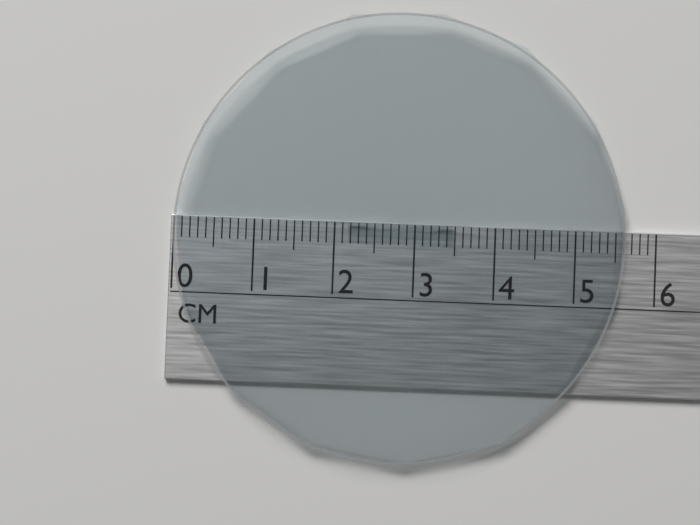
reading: 5.6 cm
